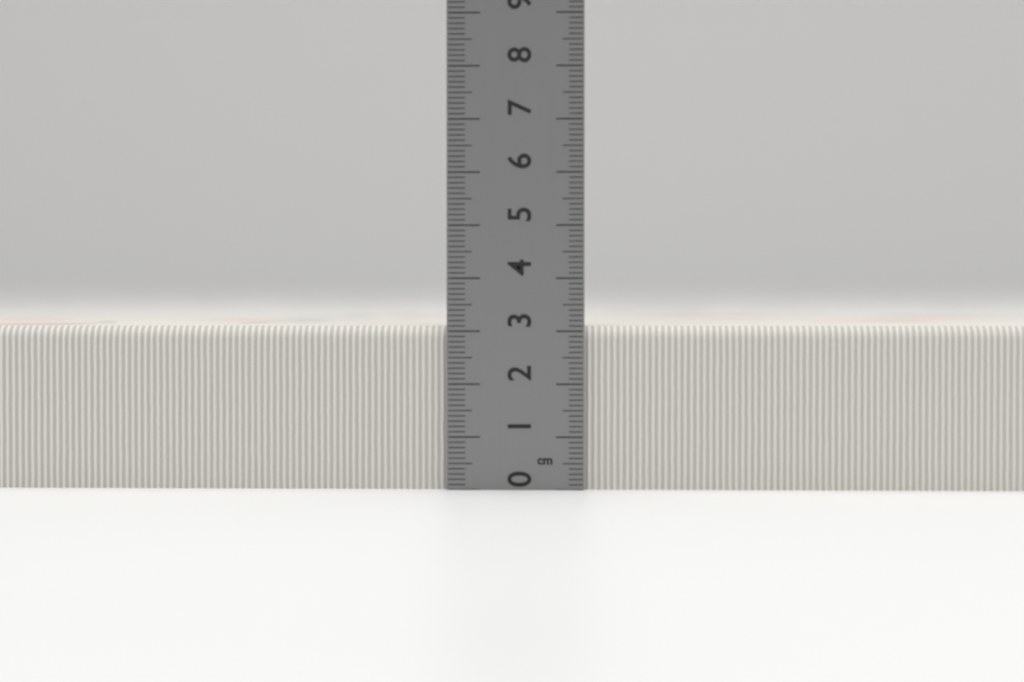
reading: 3.1 cm
